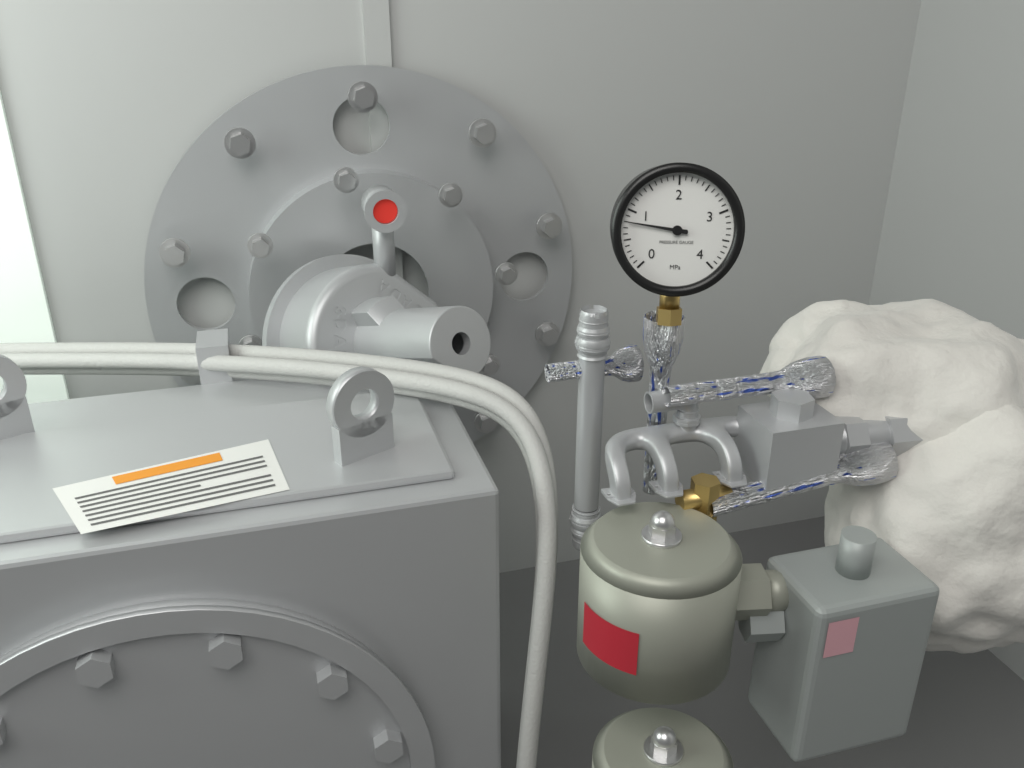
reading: 0.8 MPa
